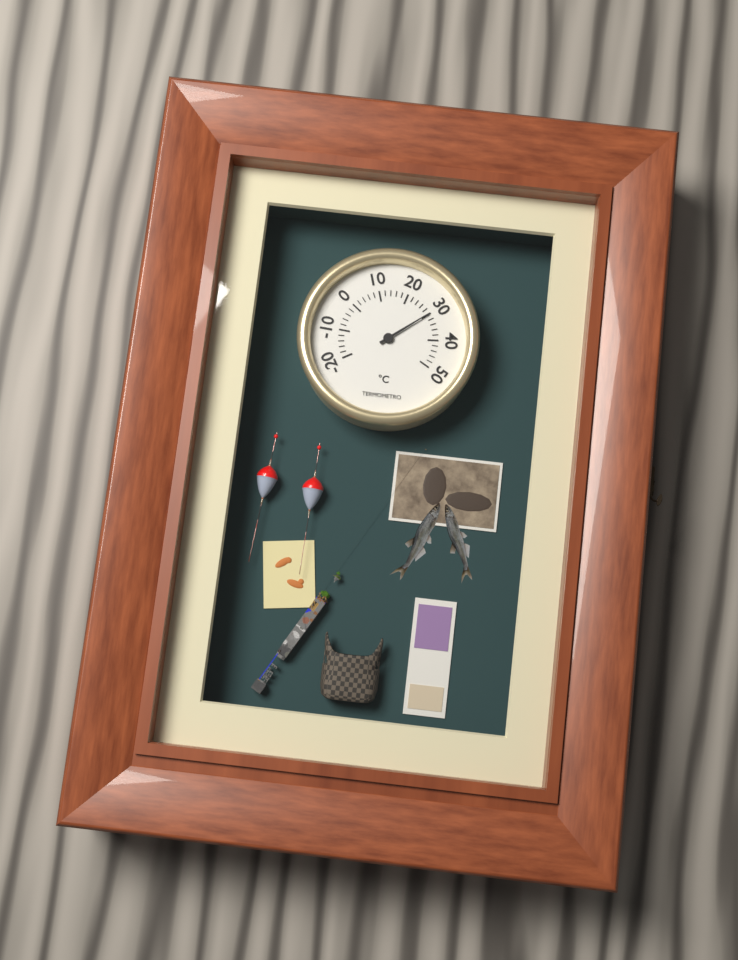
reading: 30 °C
